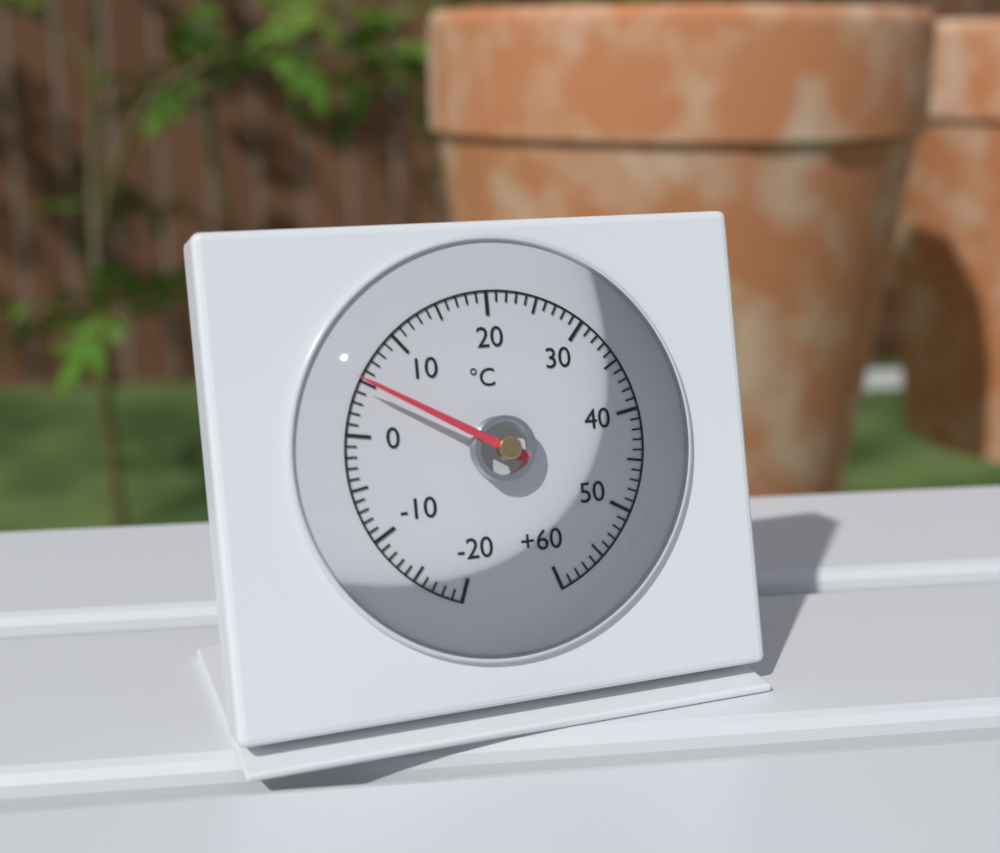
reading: 5 °C
